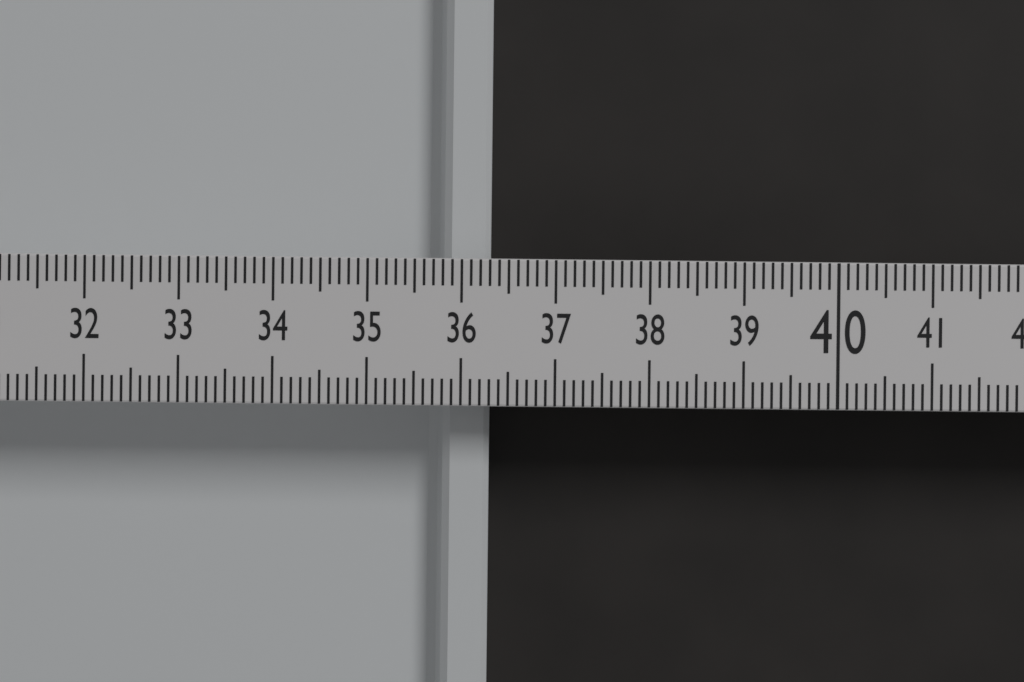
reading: 36.3 (no unit)
